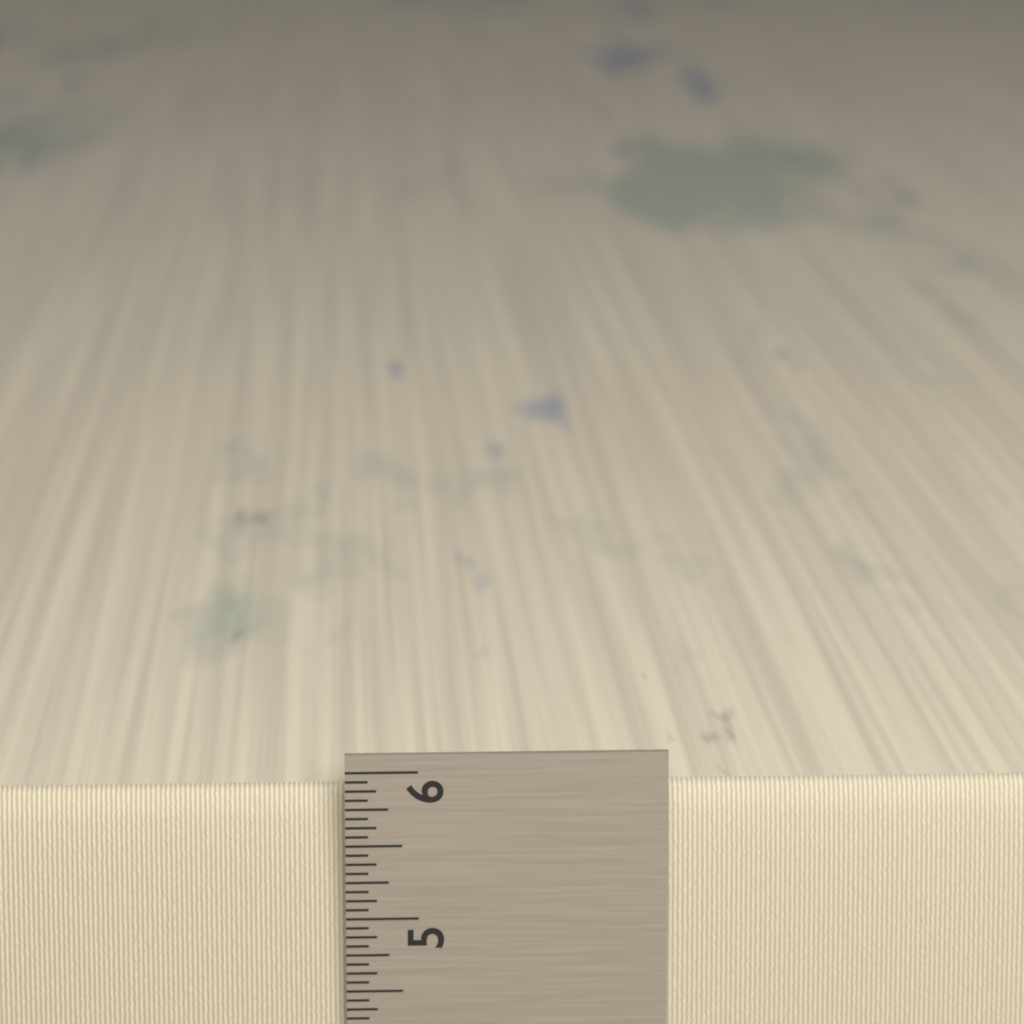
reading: 5.8750 in
